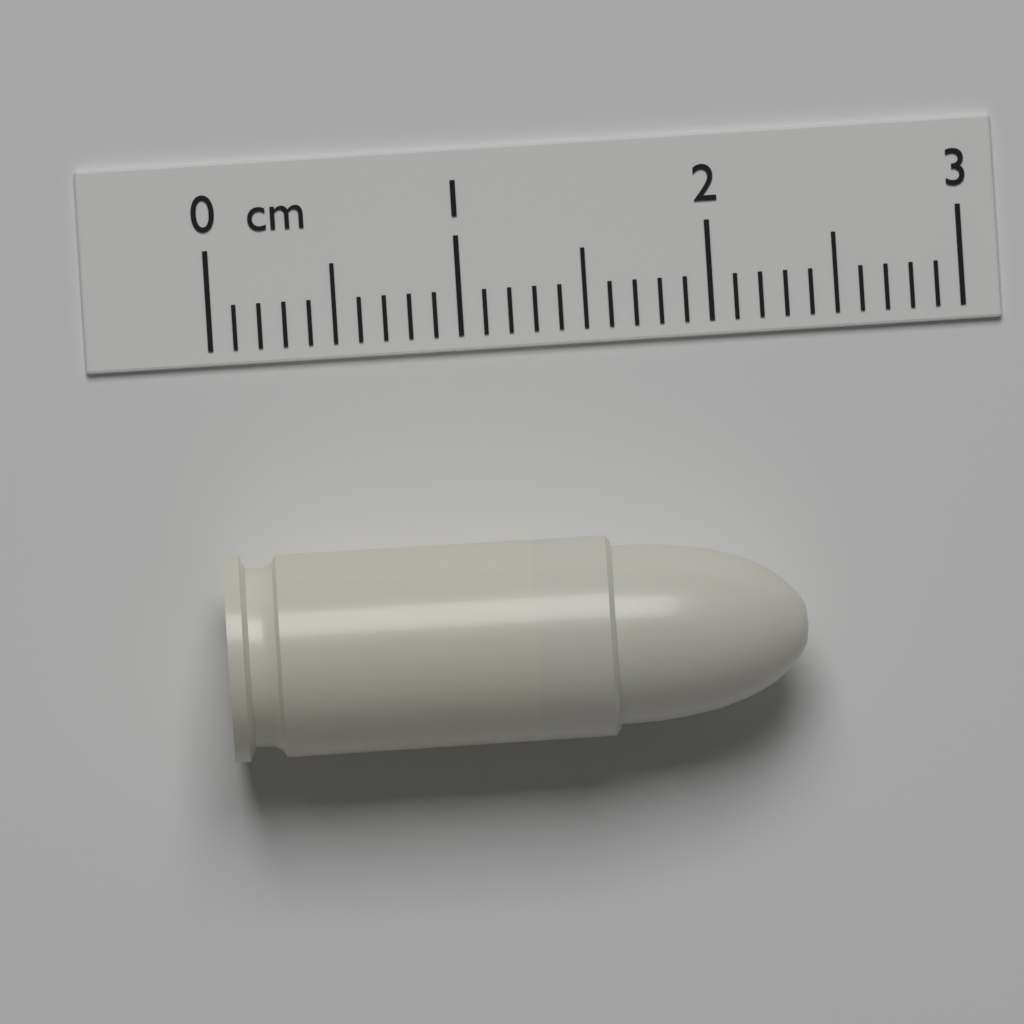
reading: 2.3 cm
